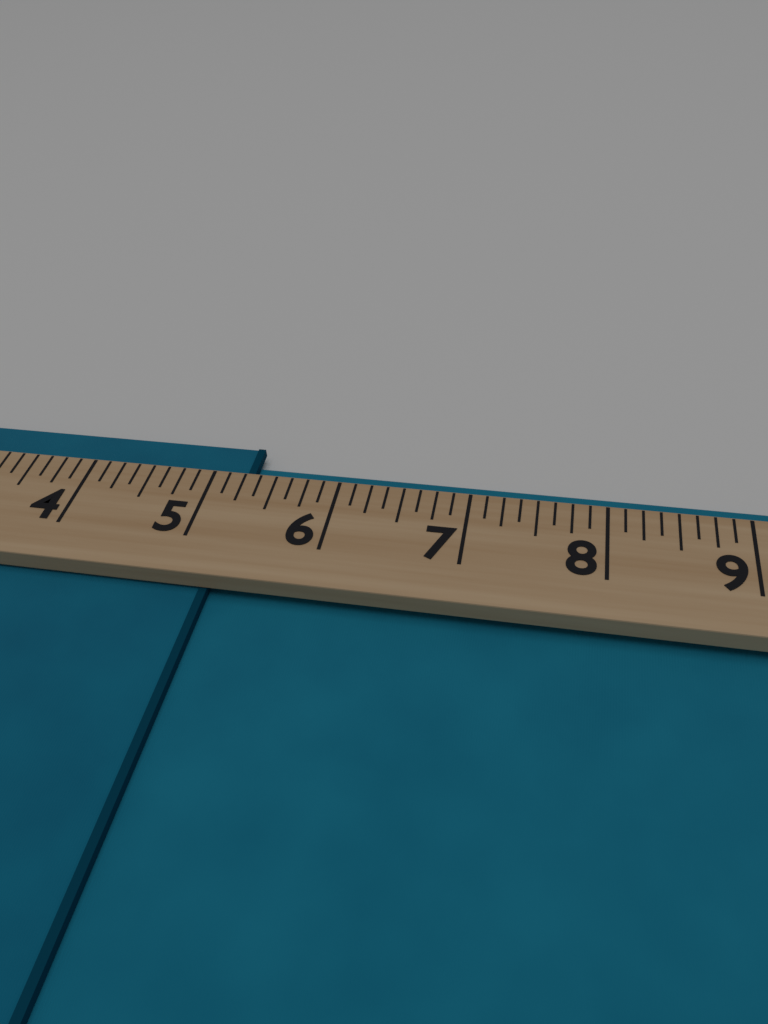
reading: 5.250 (no unit)
